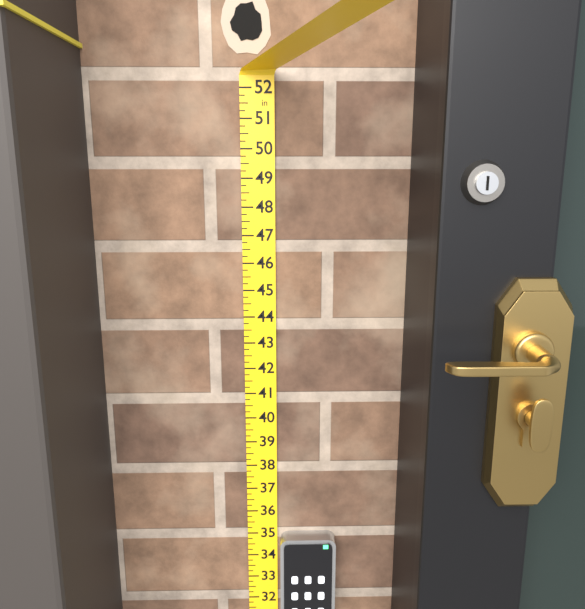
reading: 35.00 in
